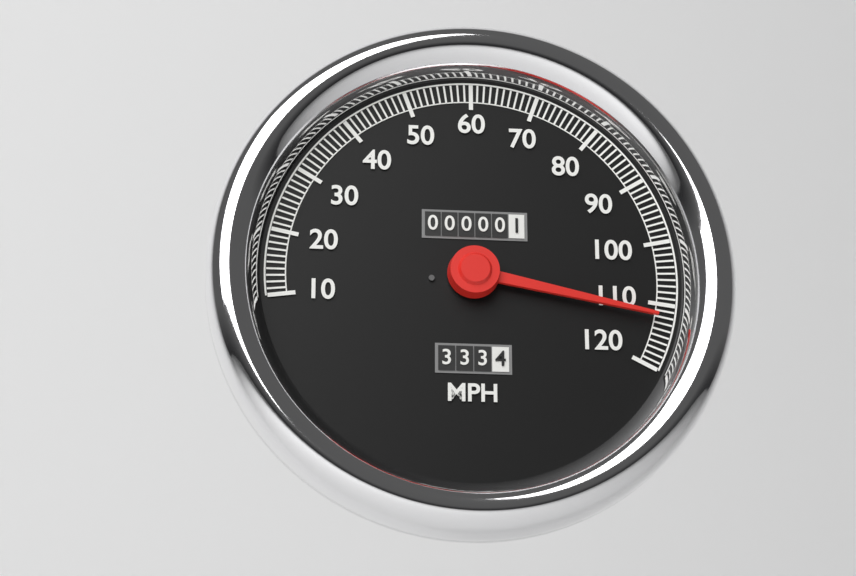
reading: 112 MPH
